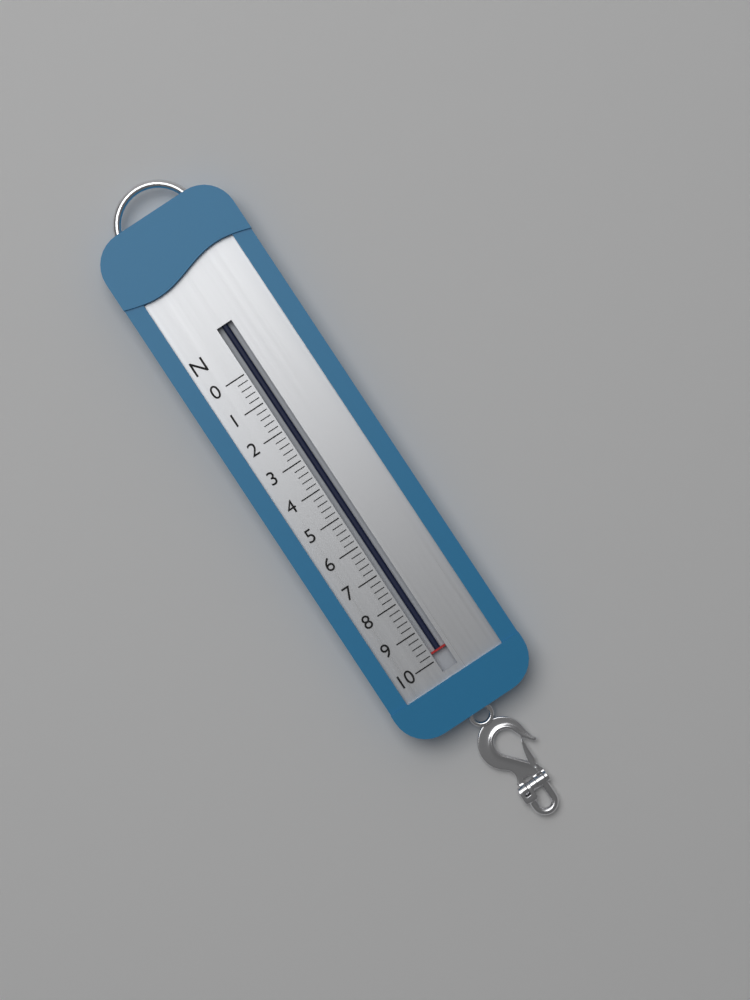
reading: 9.8 N
